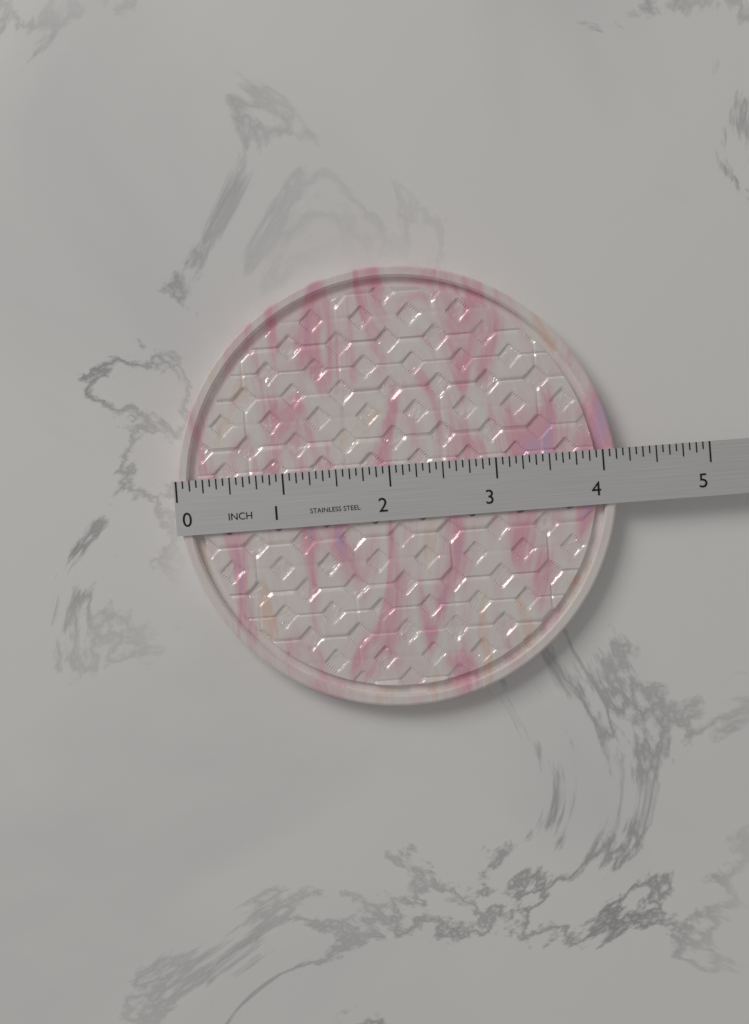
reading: 4.1250 in
